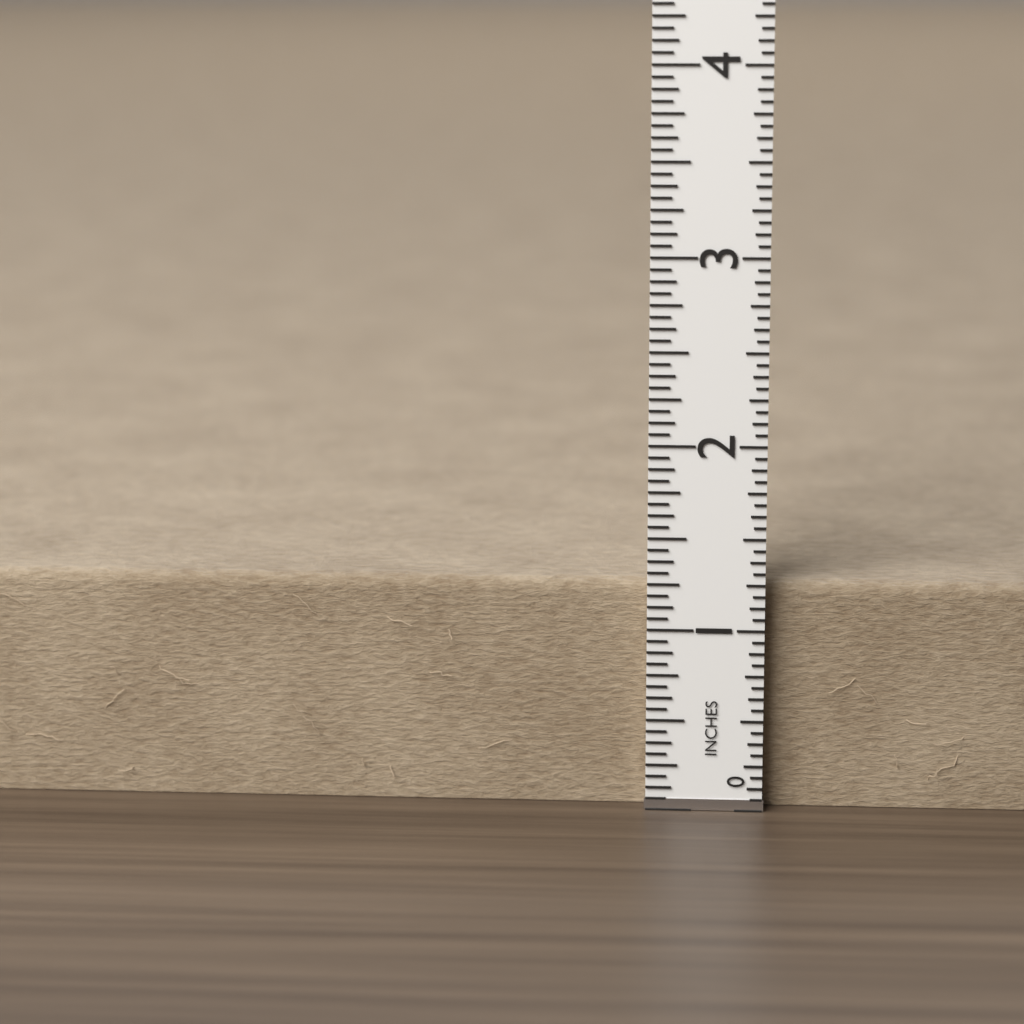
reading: 1.2500 in
